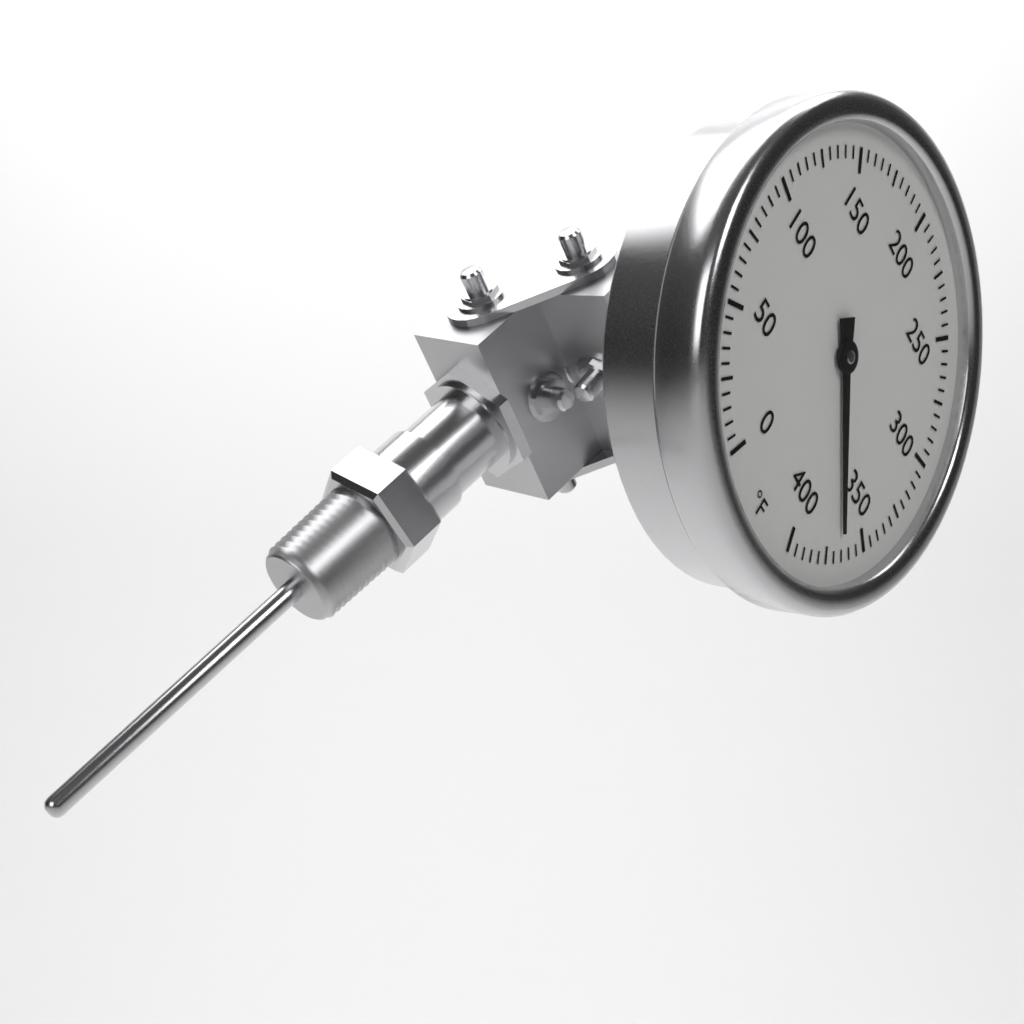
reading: 365 °F
